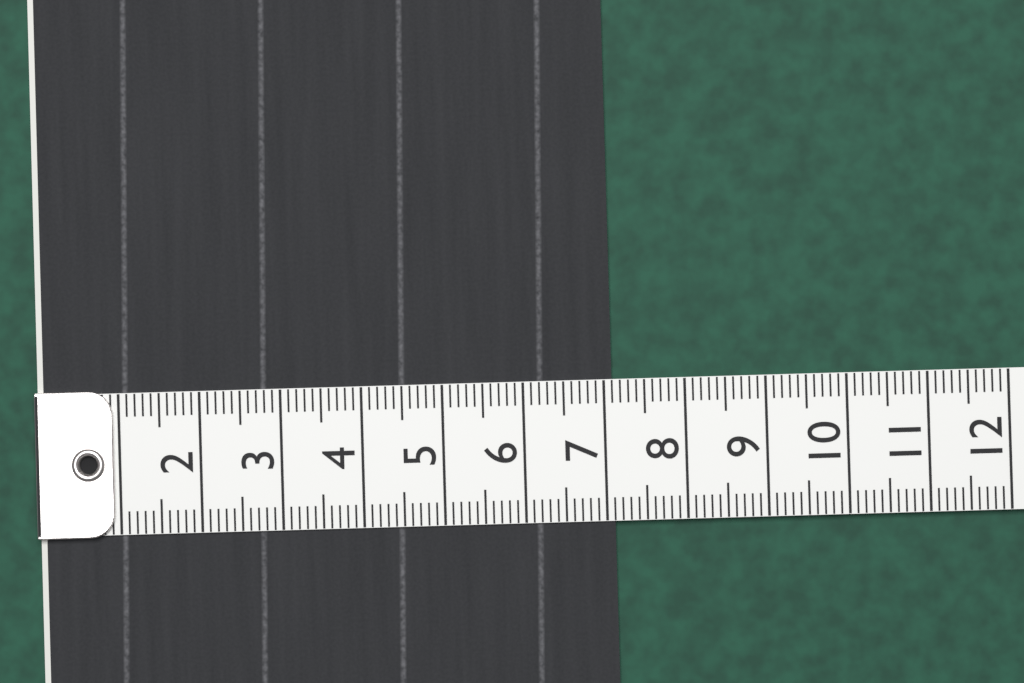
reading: 7.1 (no unit)
